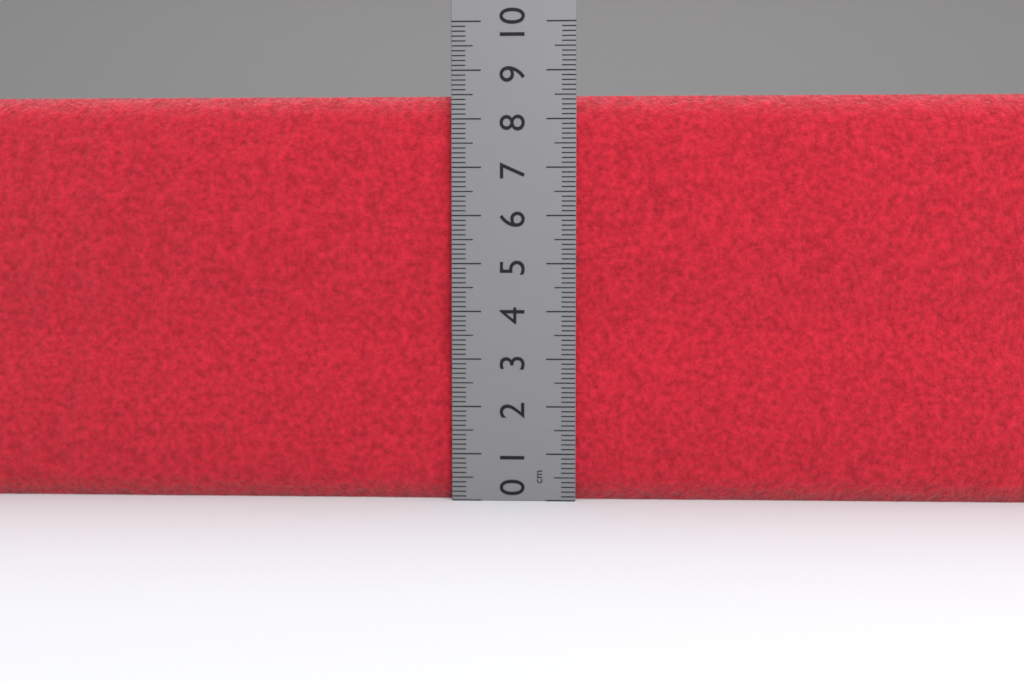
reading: 8.5 cm
